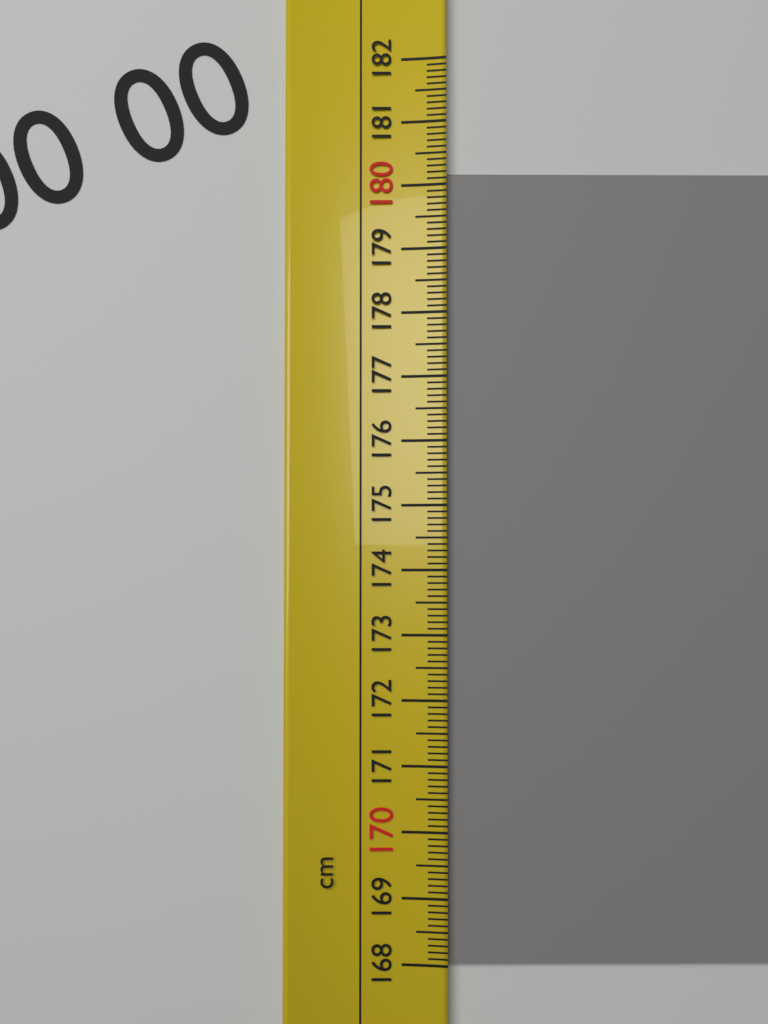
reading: 180.2 cm
